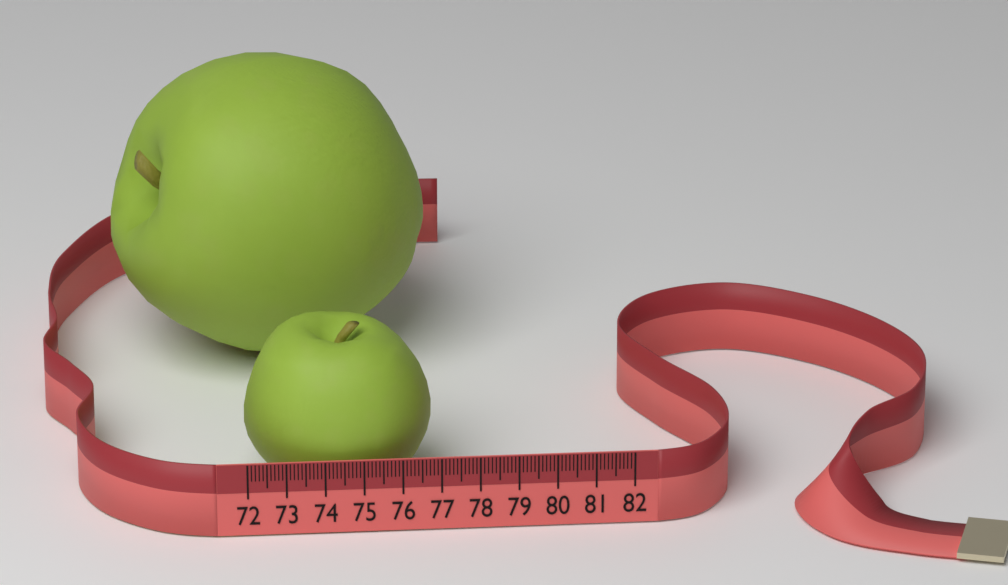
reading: 76.9 (no unit)
